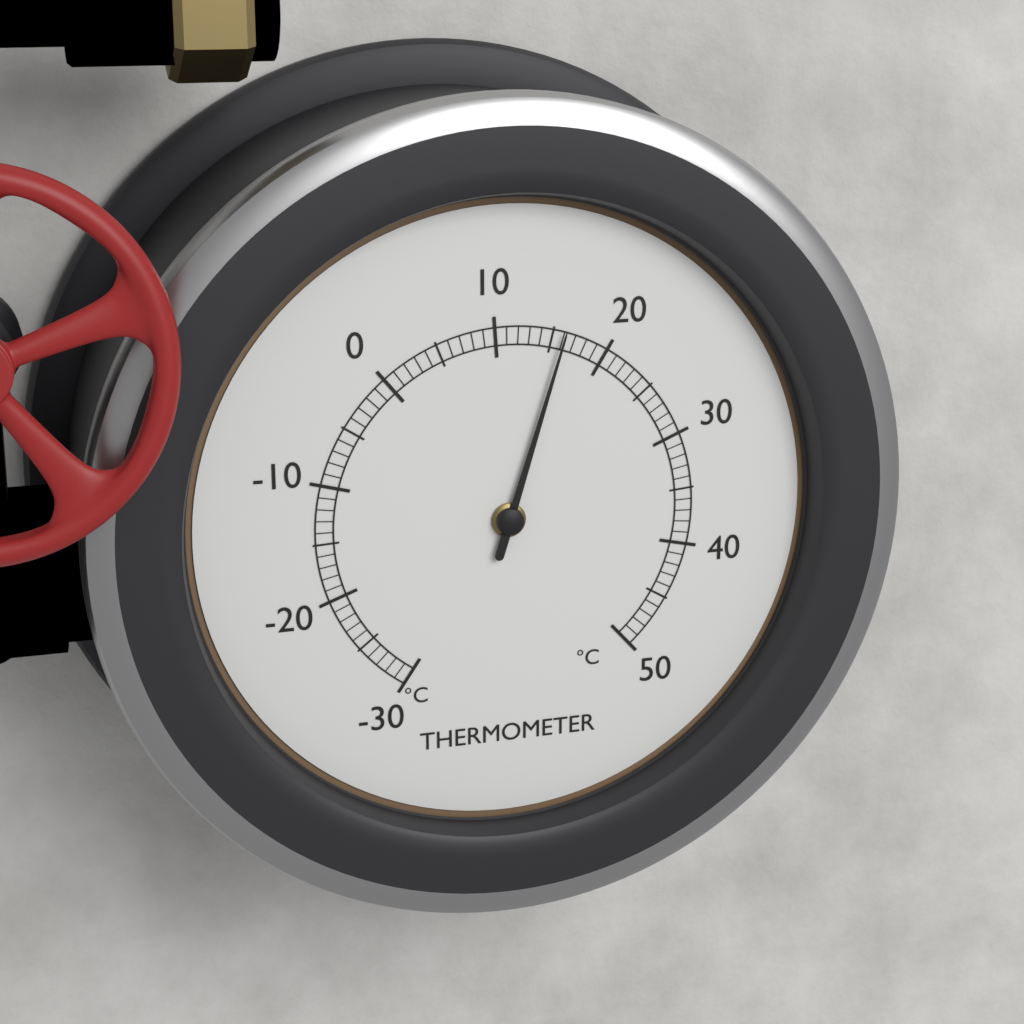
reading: 16 °C
